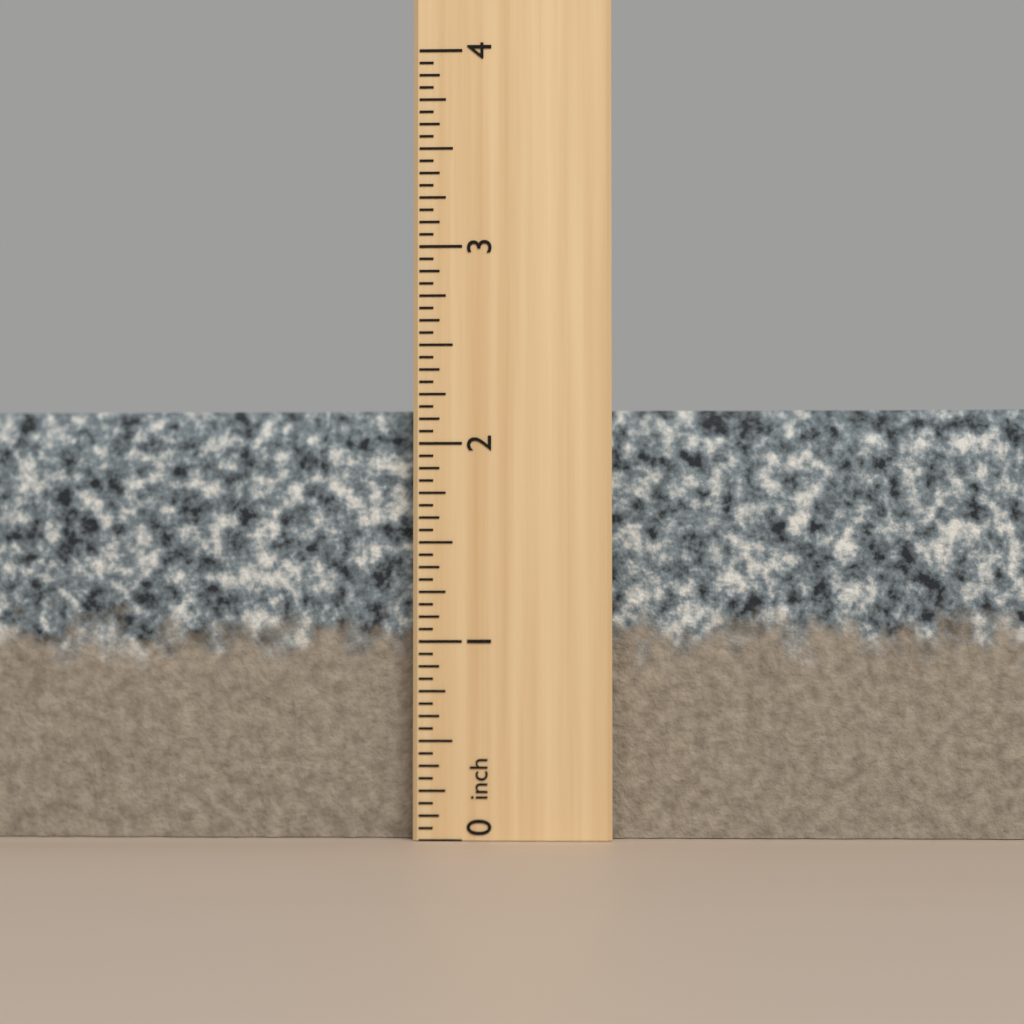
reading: 2.1875 inch
